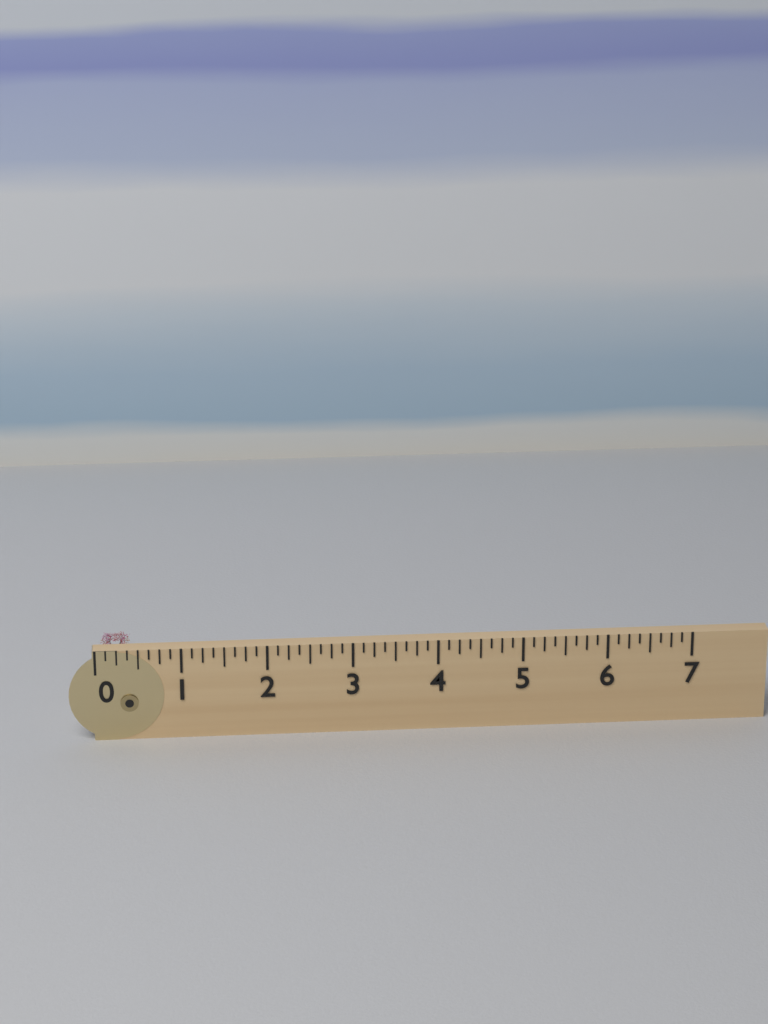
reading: 0.375 (no unit)
